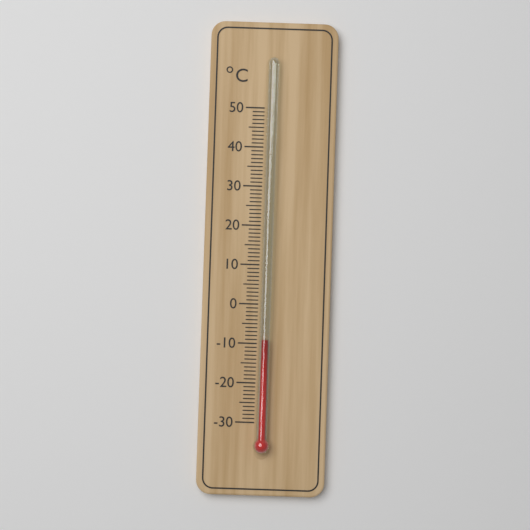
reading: -9 °C
